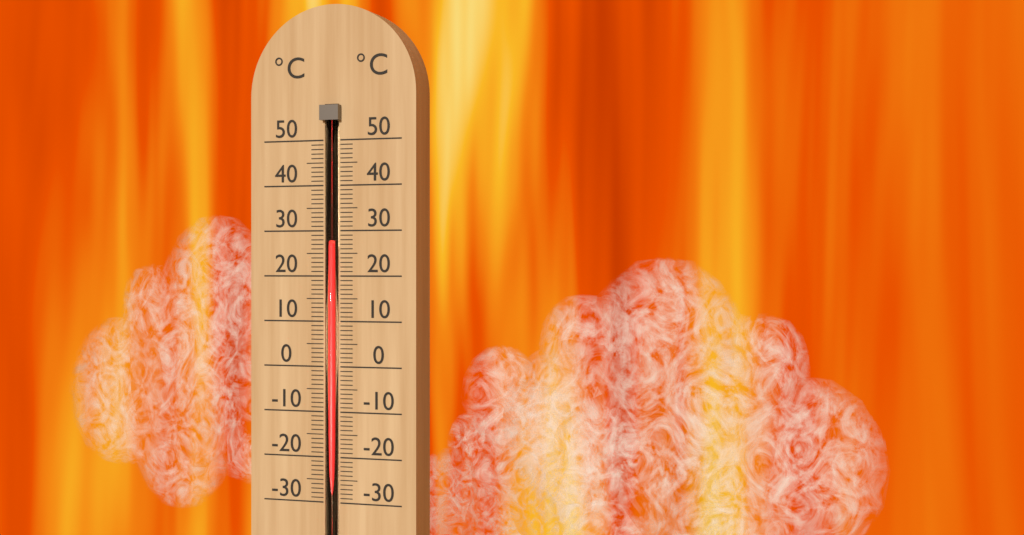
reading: 27 °C
